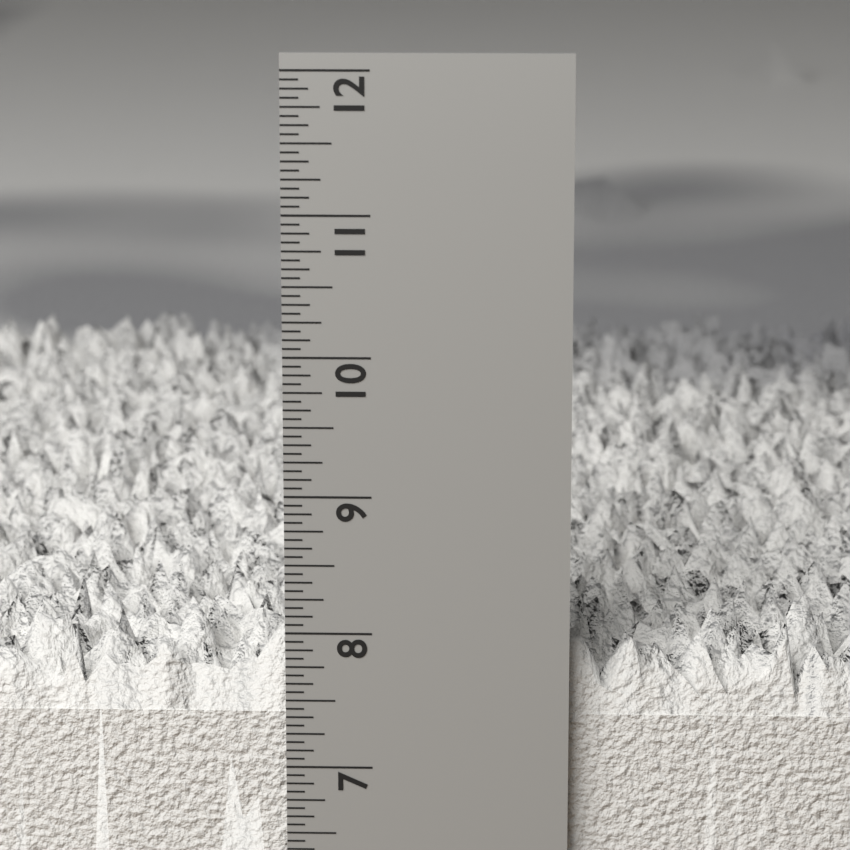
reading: 8.1875 in
